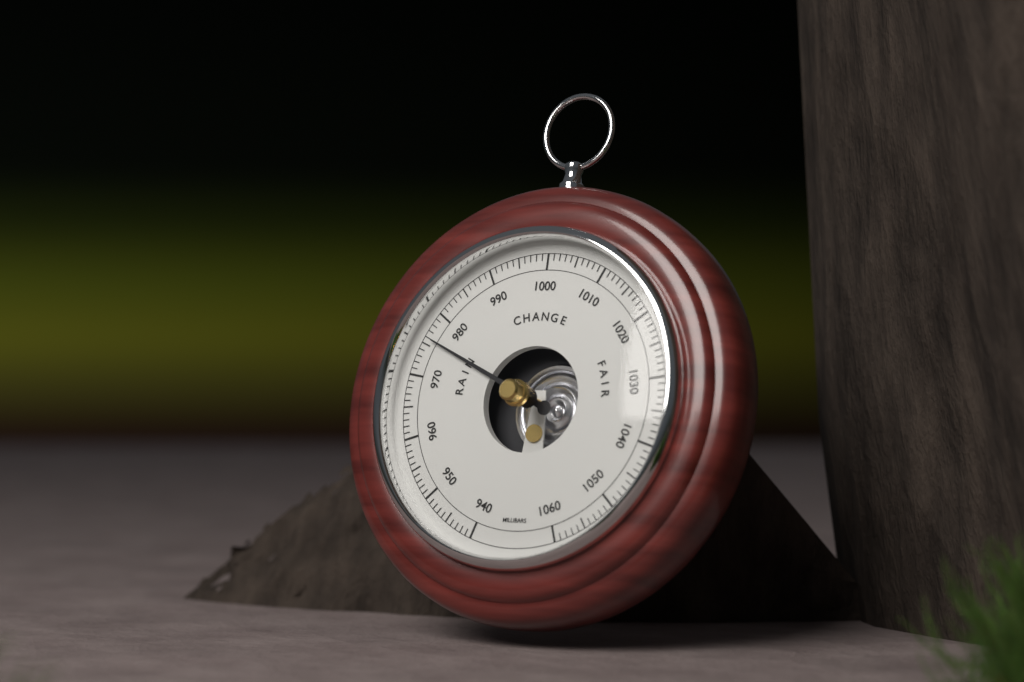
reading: 976 mbar
